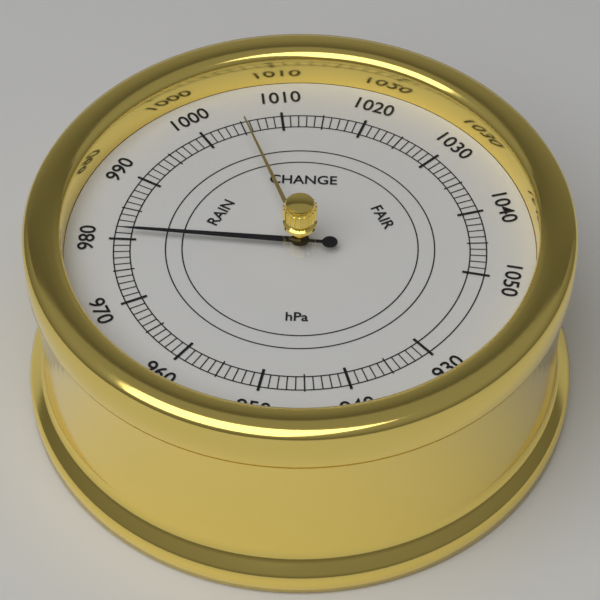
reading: 981 hPa
